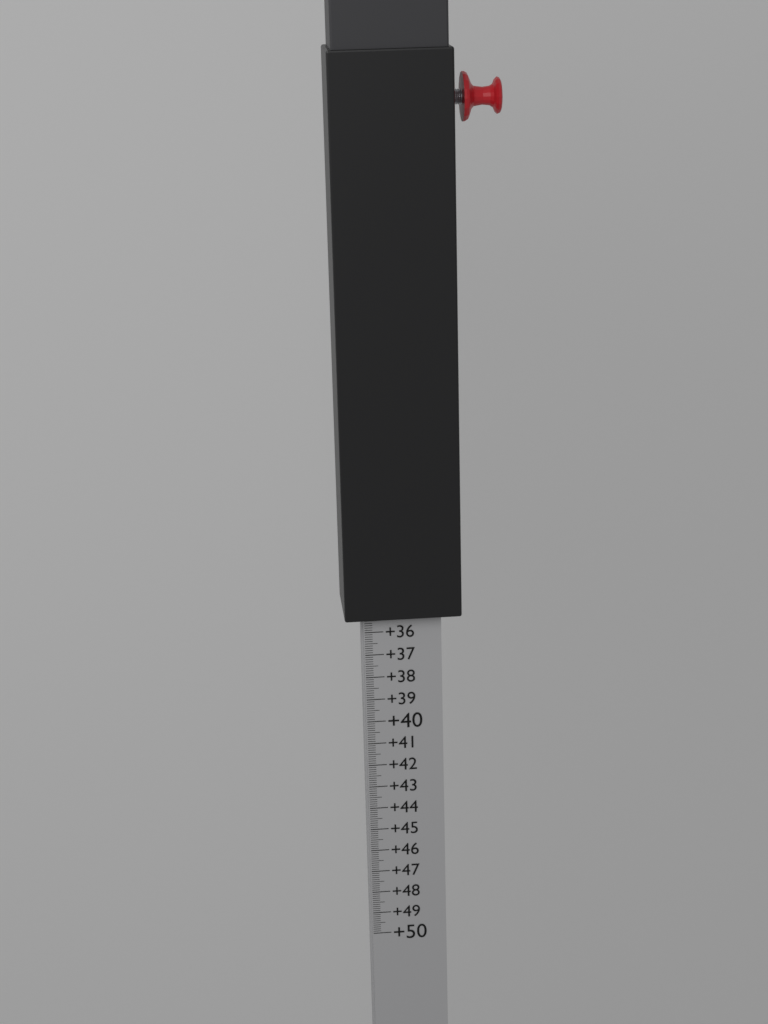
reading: 35.3 (no unit)
